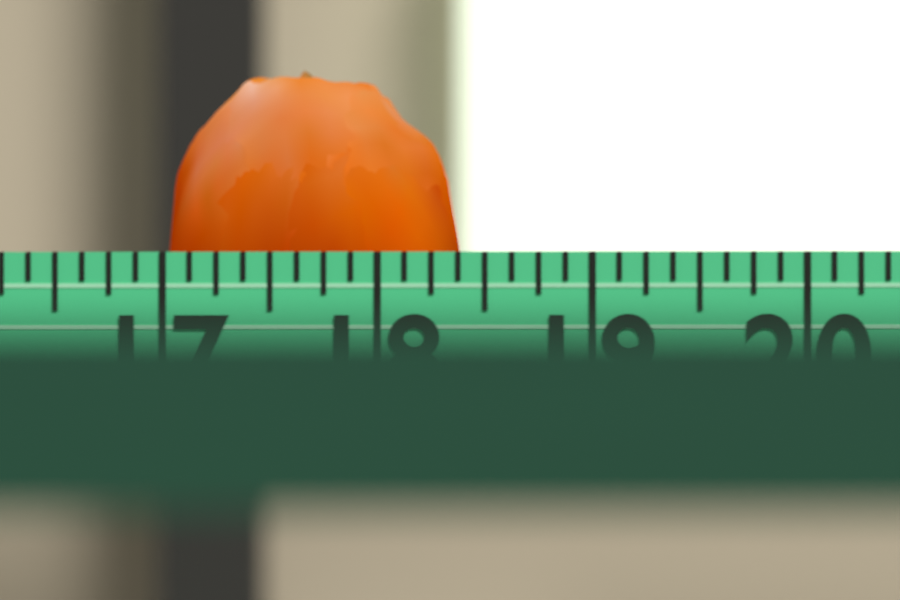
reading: 18.375 (no unit)
